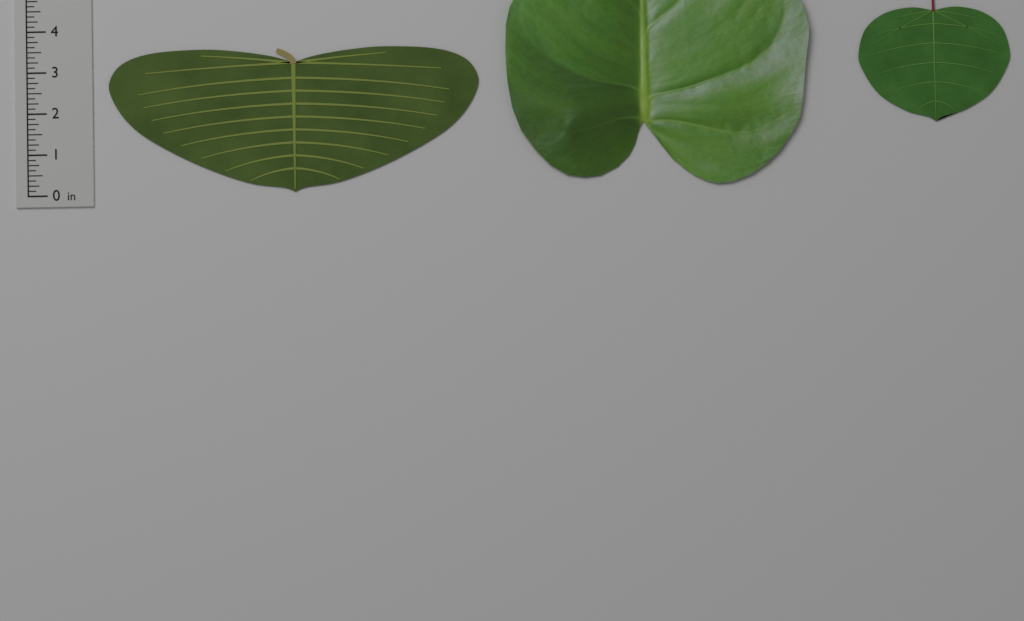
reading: 3.500 in
